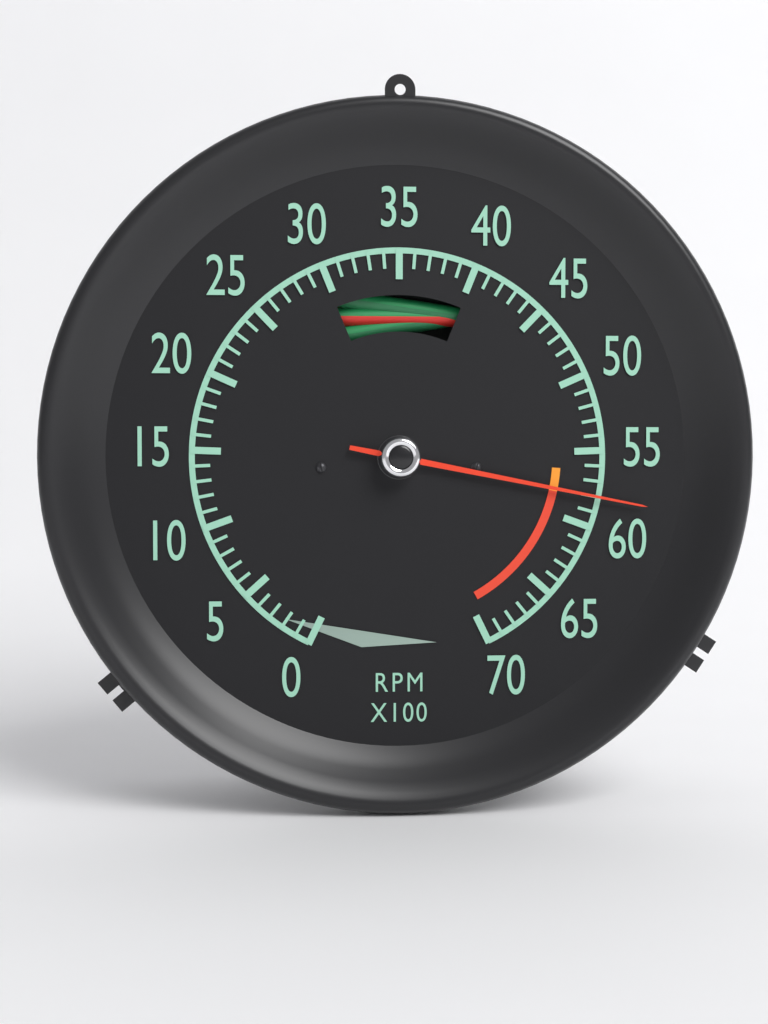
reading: 58 RPM x100
